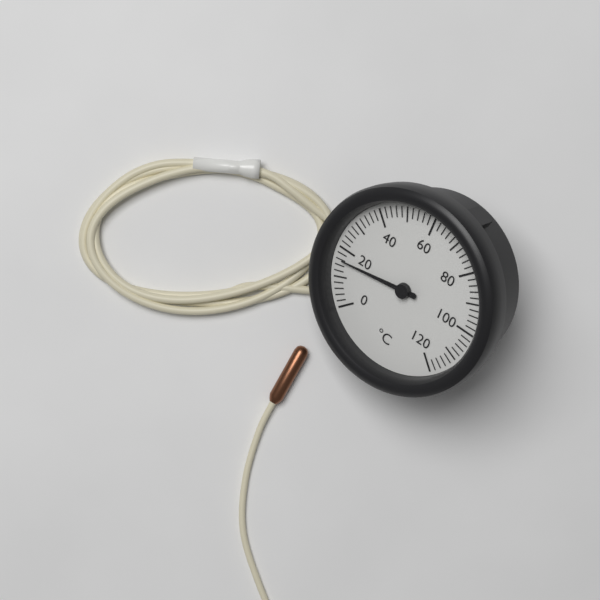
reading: 16 °C
